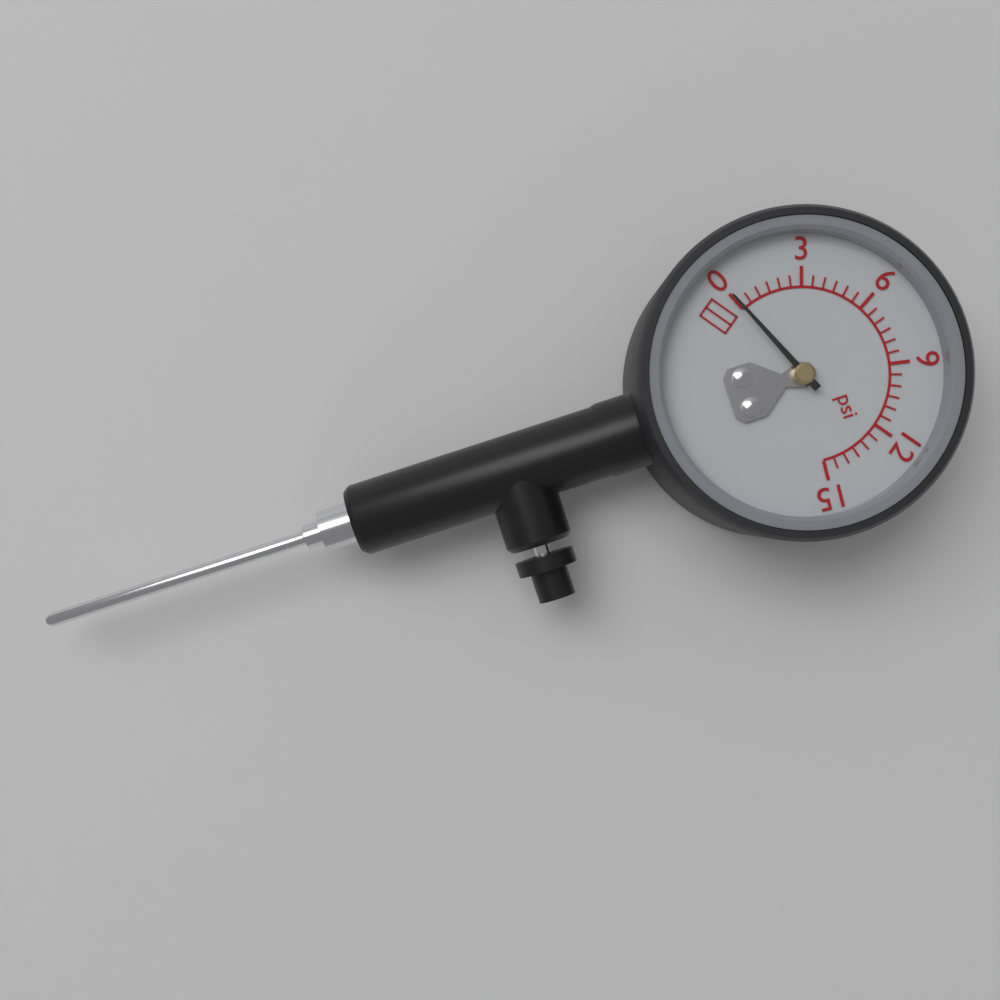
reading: 0.0 psi
